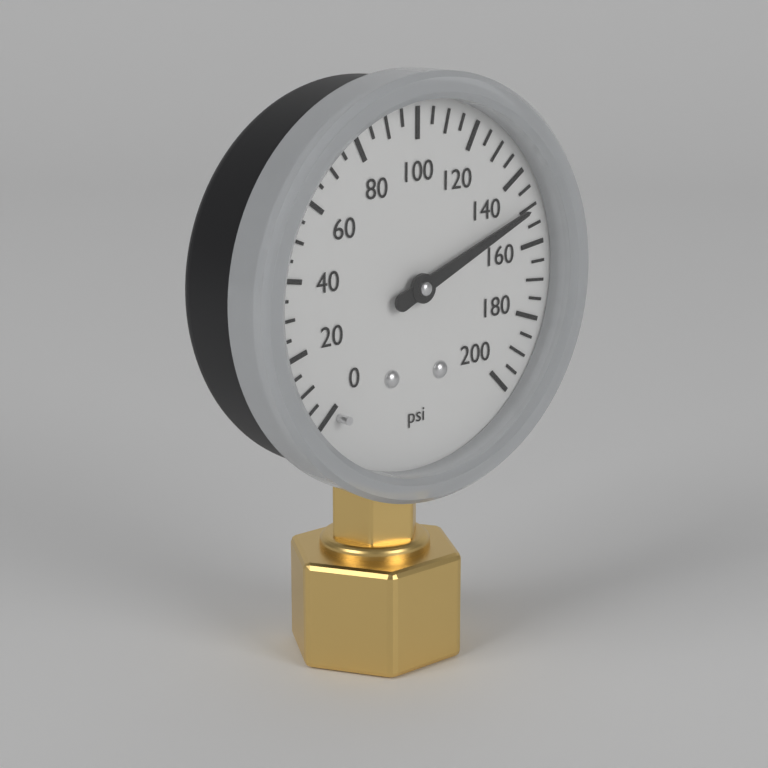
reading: 150 psi
